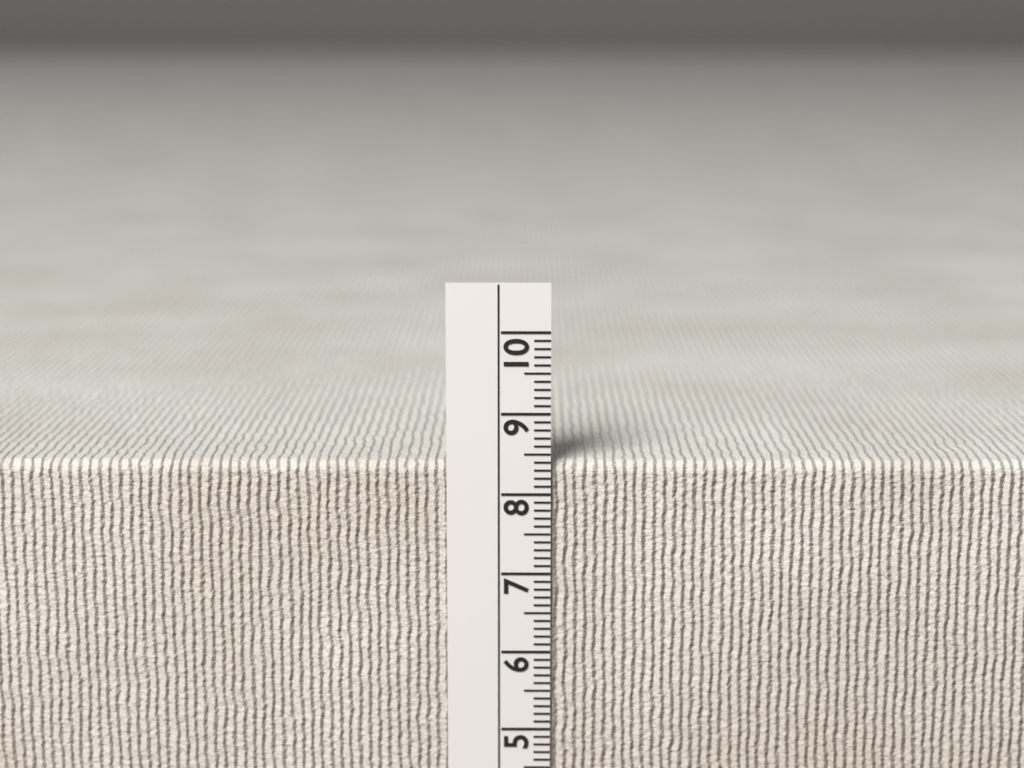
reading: 8.4 cm
